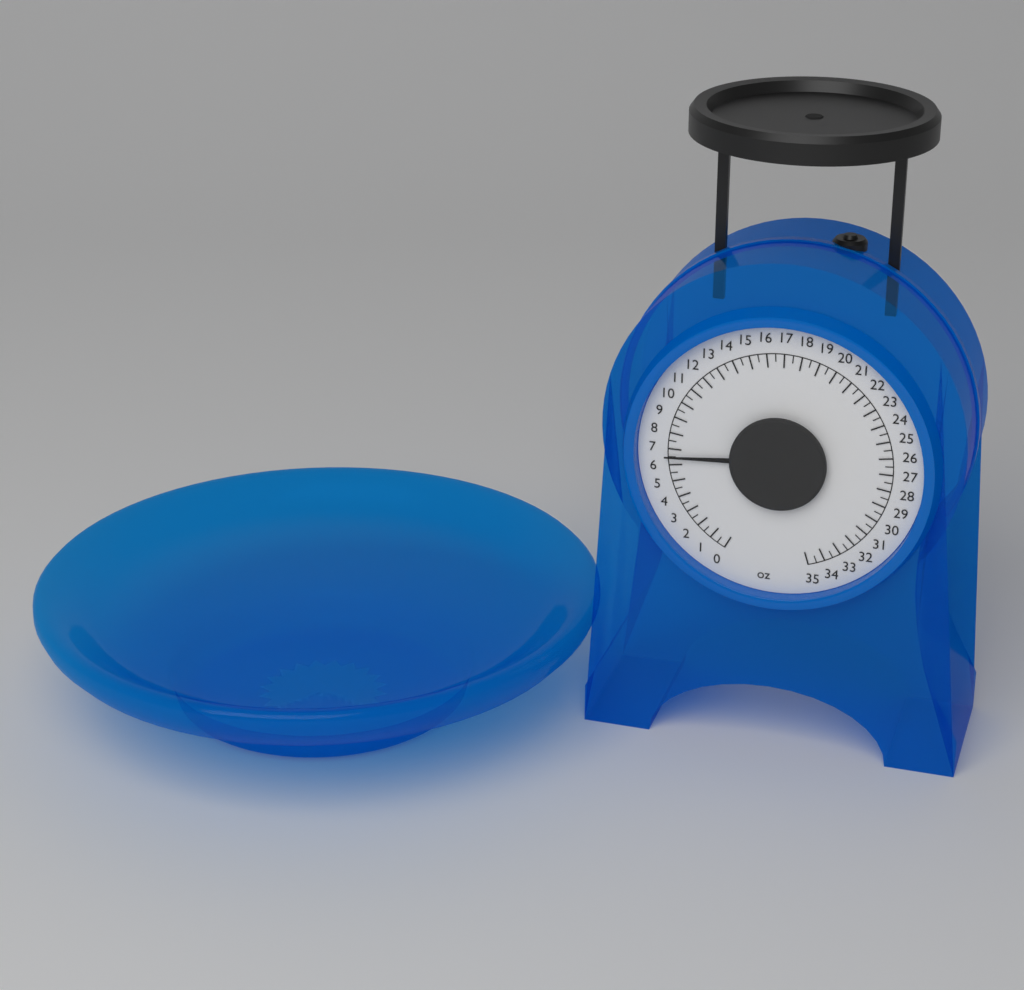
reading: 6.5 oz
